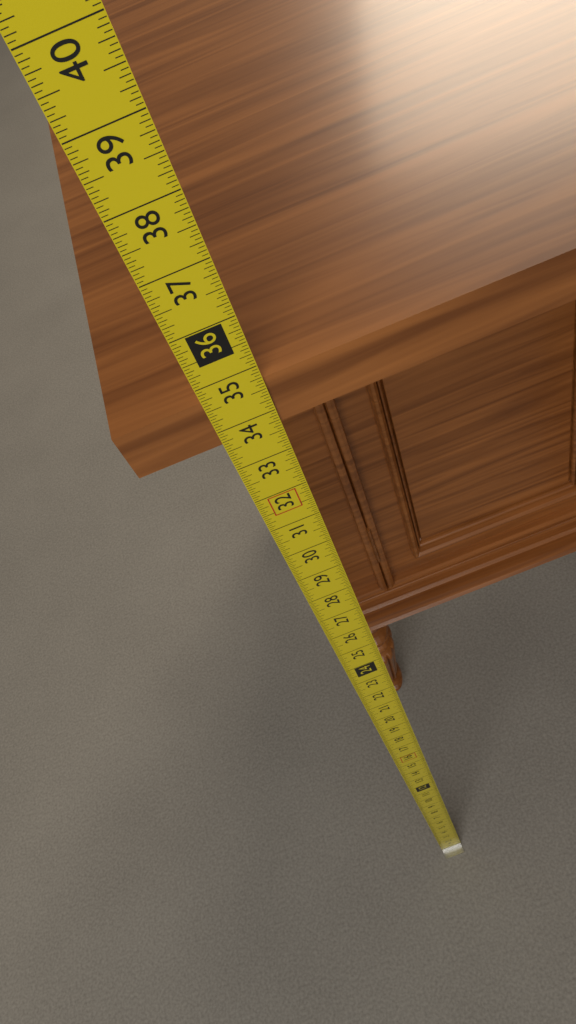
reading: 34.6875 in
